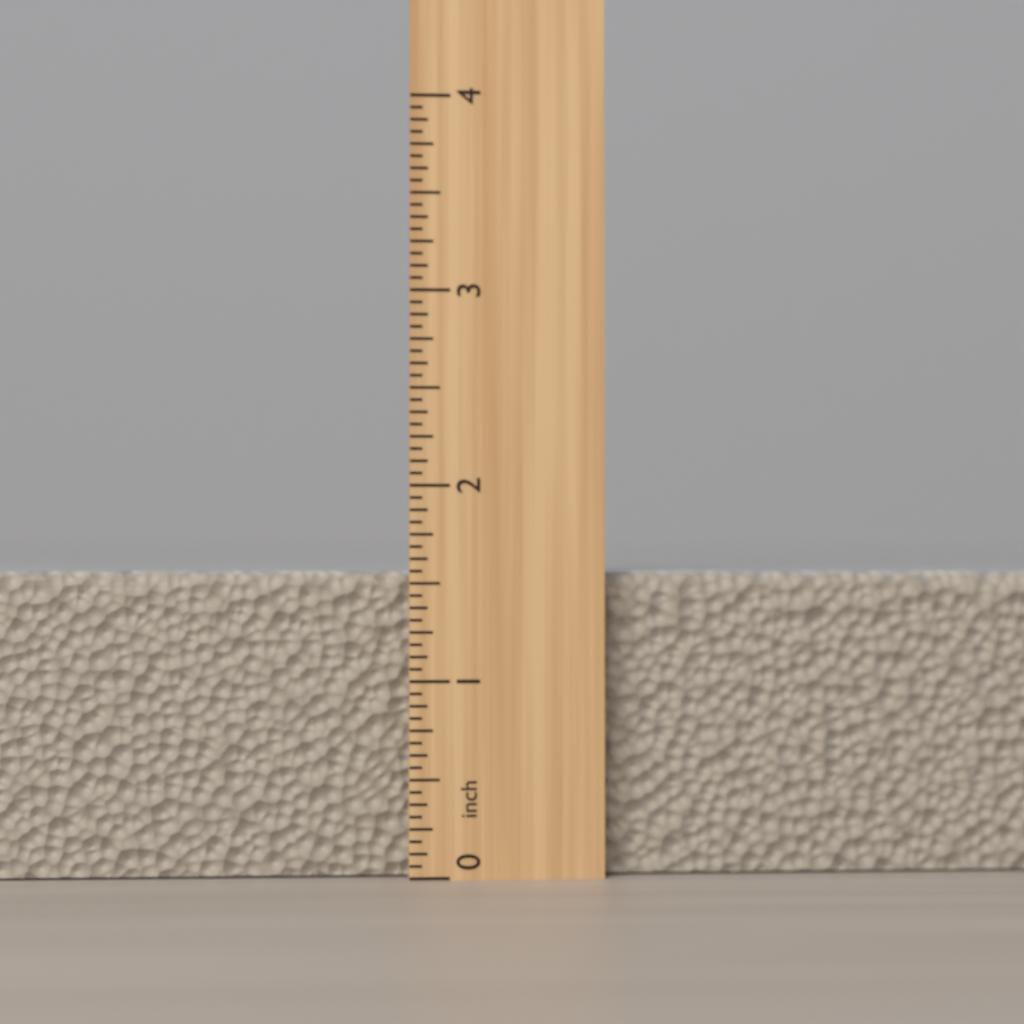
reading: 1.5625 inch
